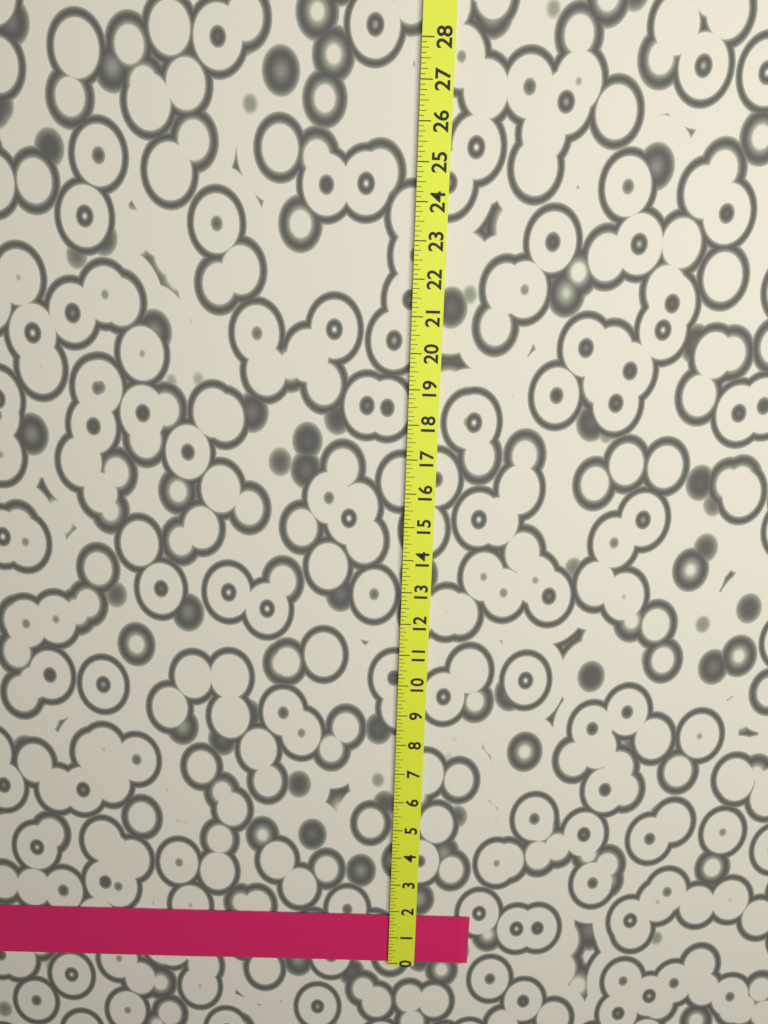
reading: 1.750 (no unit)
